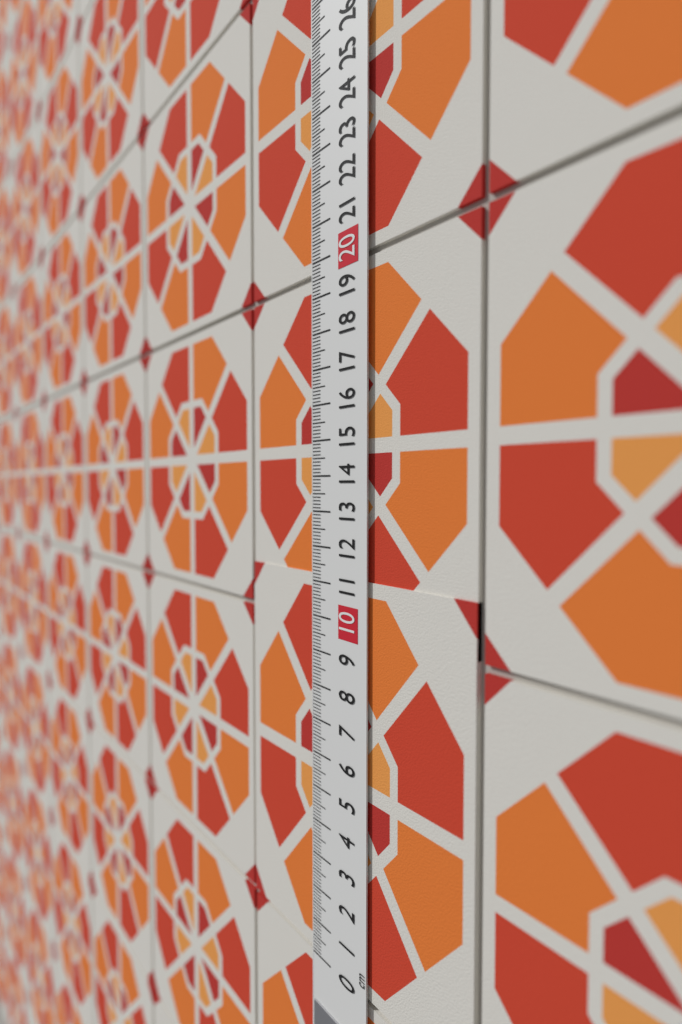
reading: 11.2 cm
